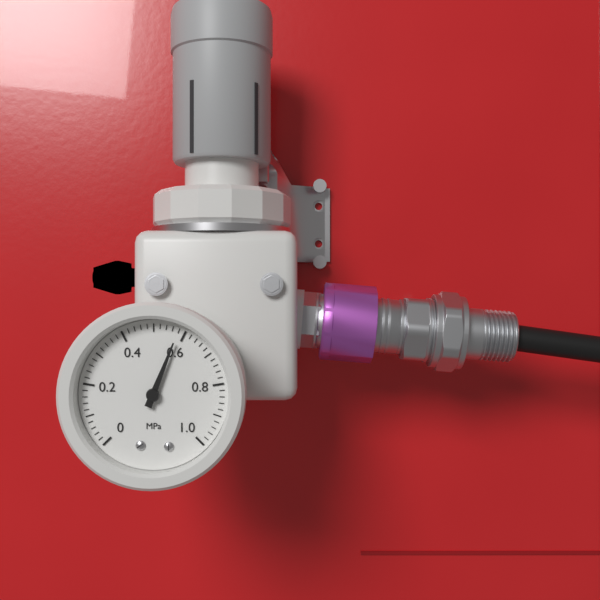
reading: 0.58 MPa
